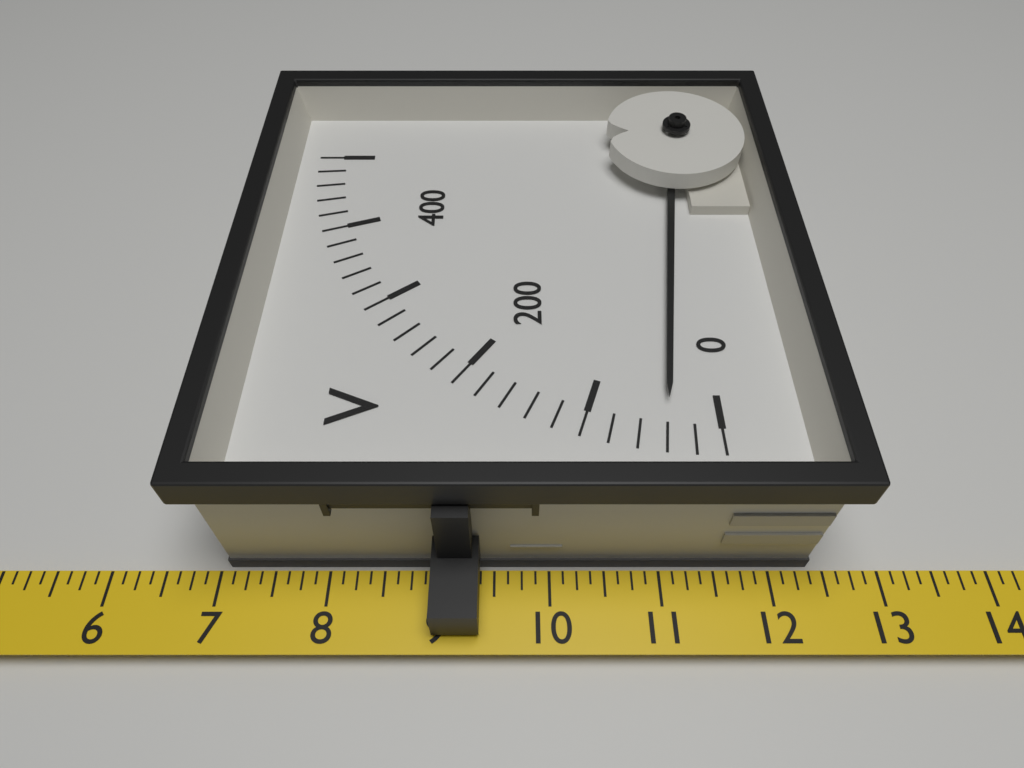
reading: 40 V
